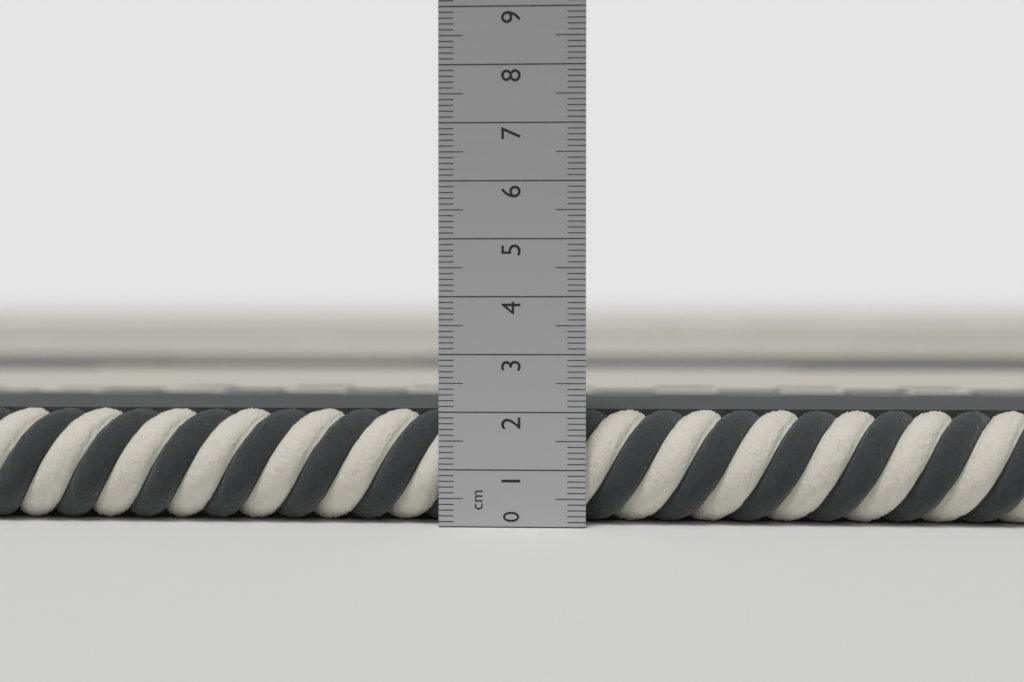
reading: 2.0 cm
